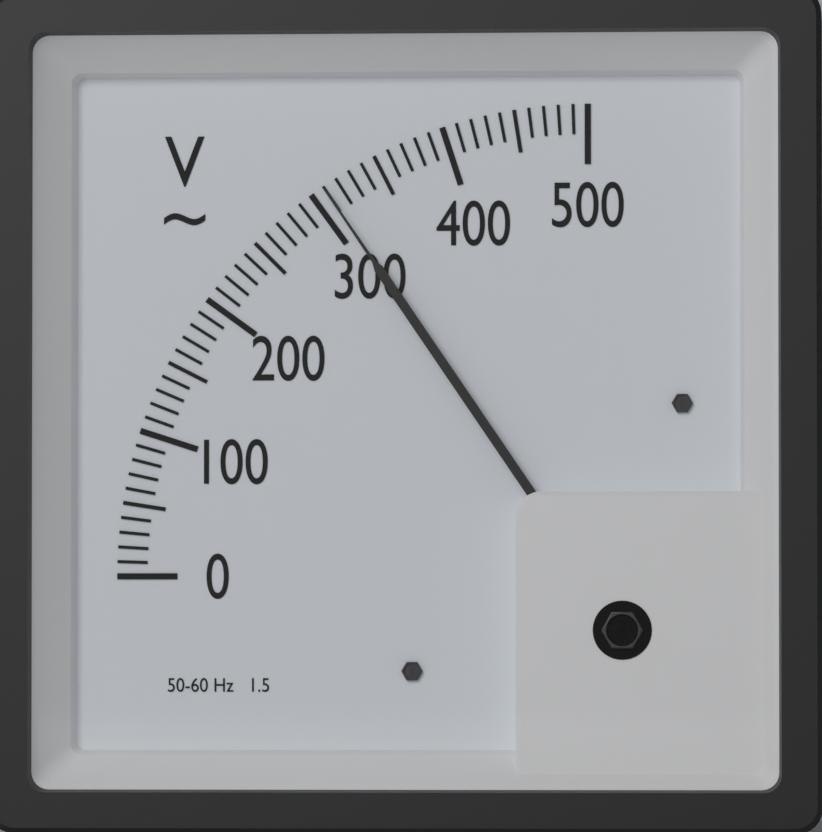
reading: 310 V
